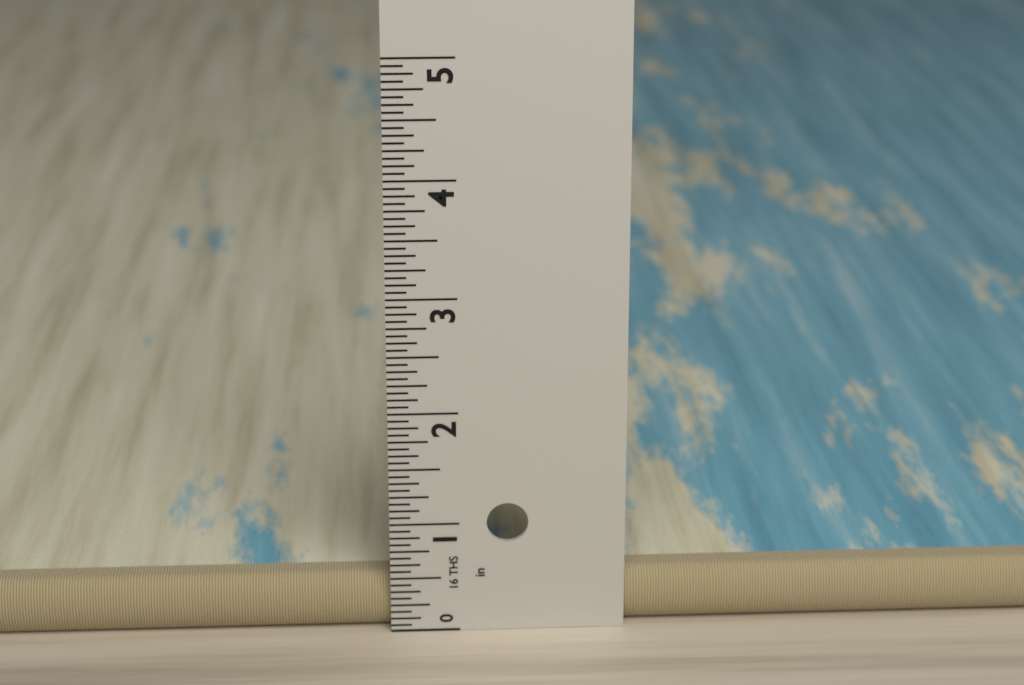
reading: 0.5000 in
